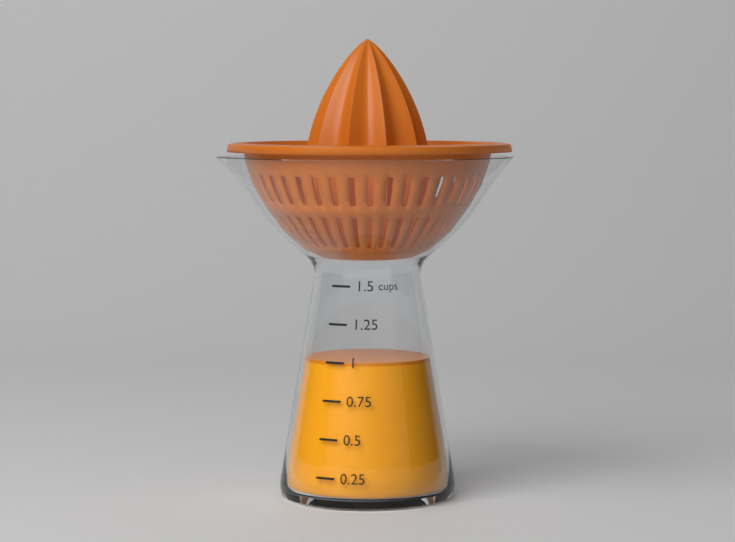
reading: 1.00 cups
